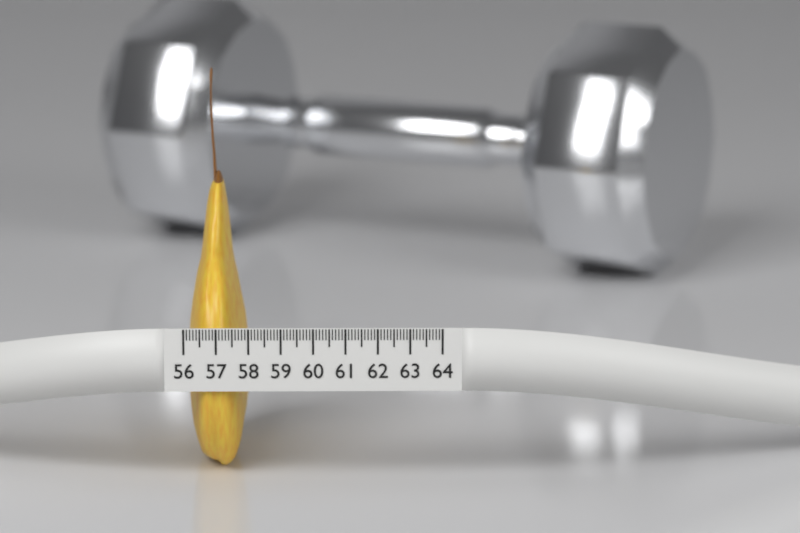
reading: 57.9 (no unit)
